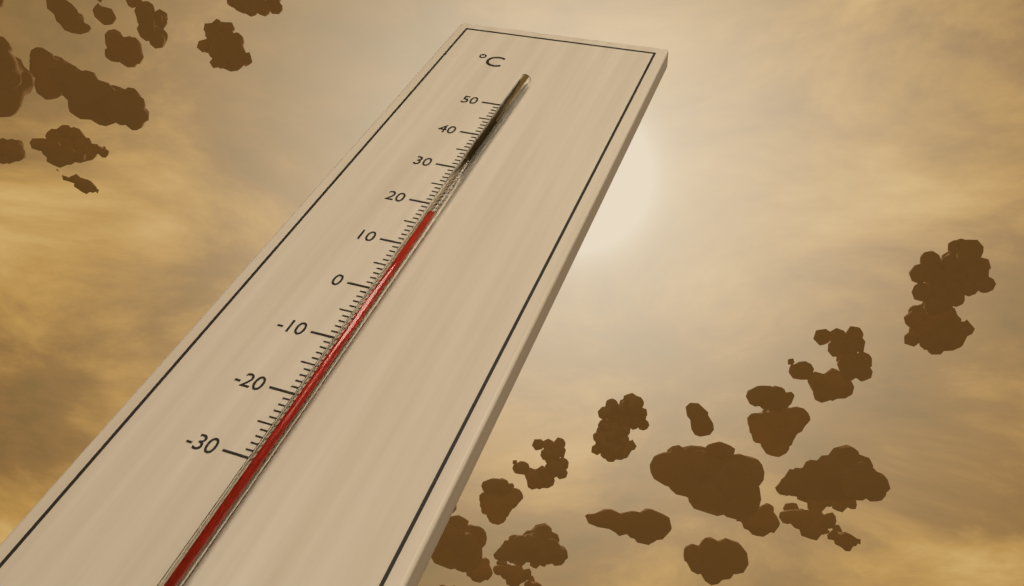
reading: 16 °C
